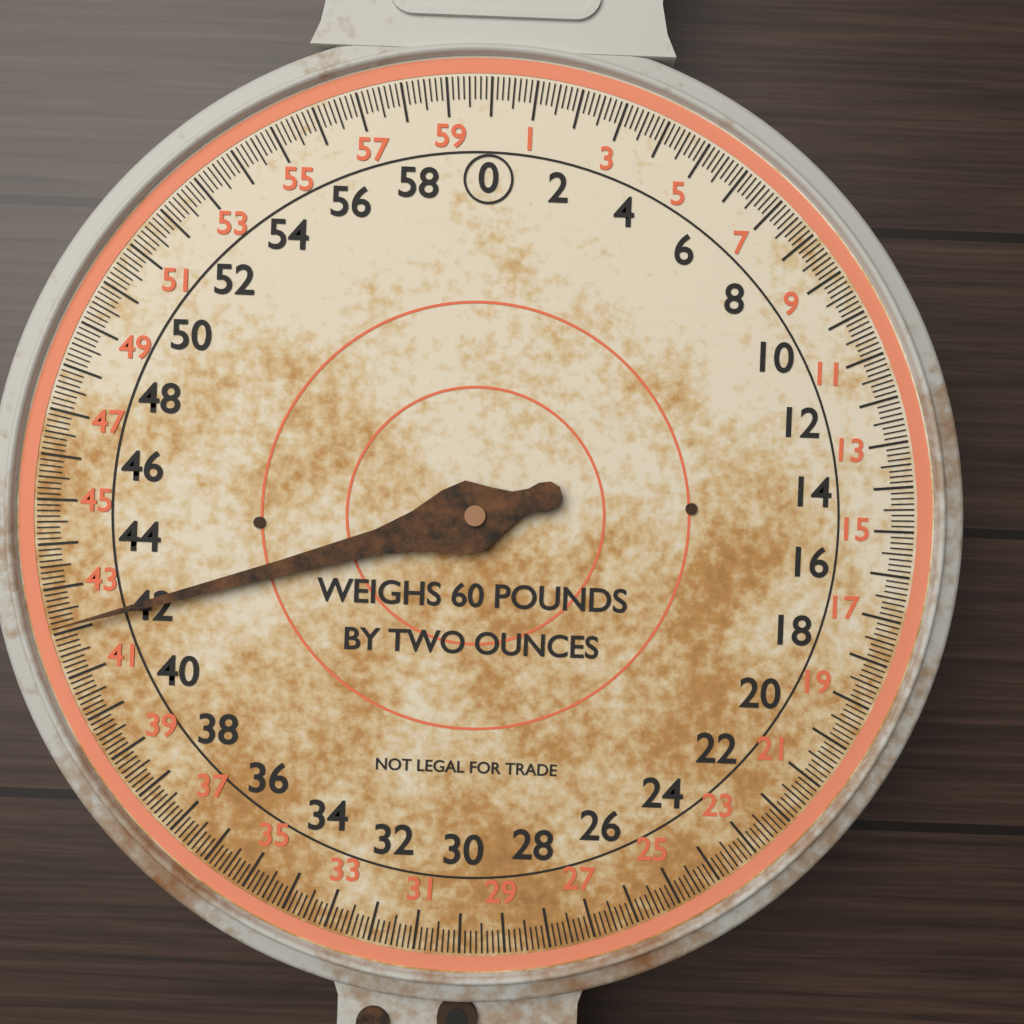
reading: 42.125 lb
